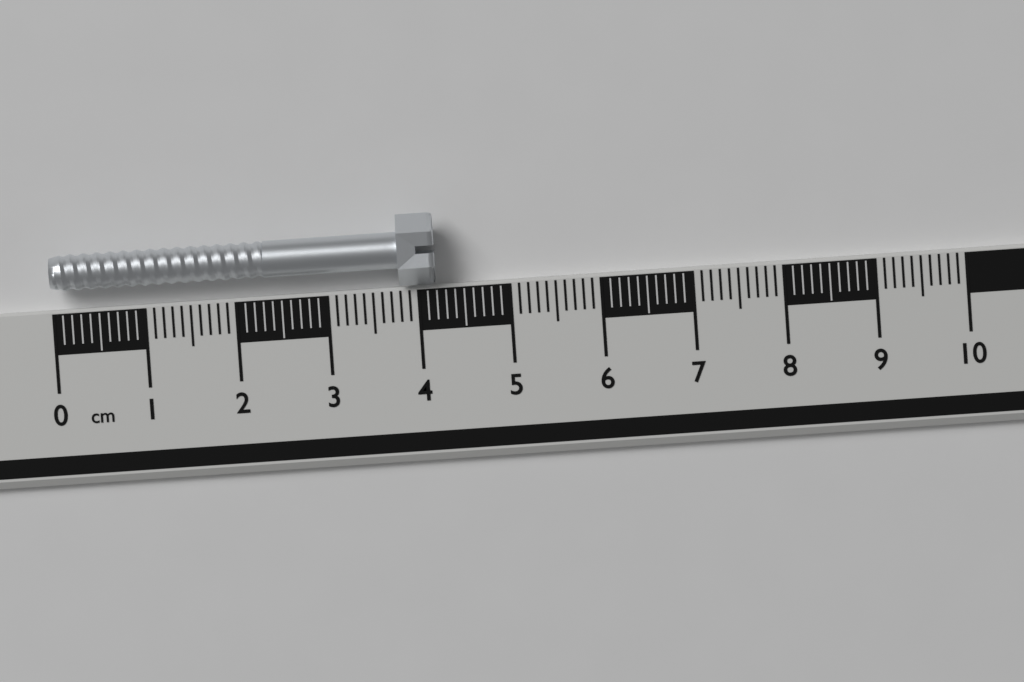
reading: 4.2 cm
